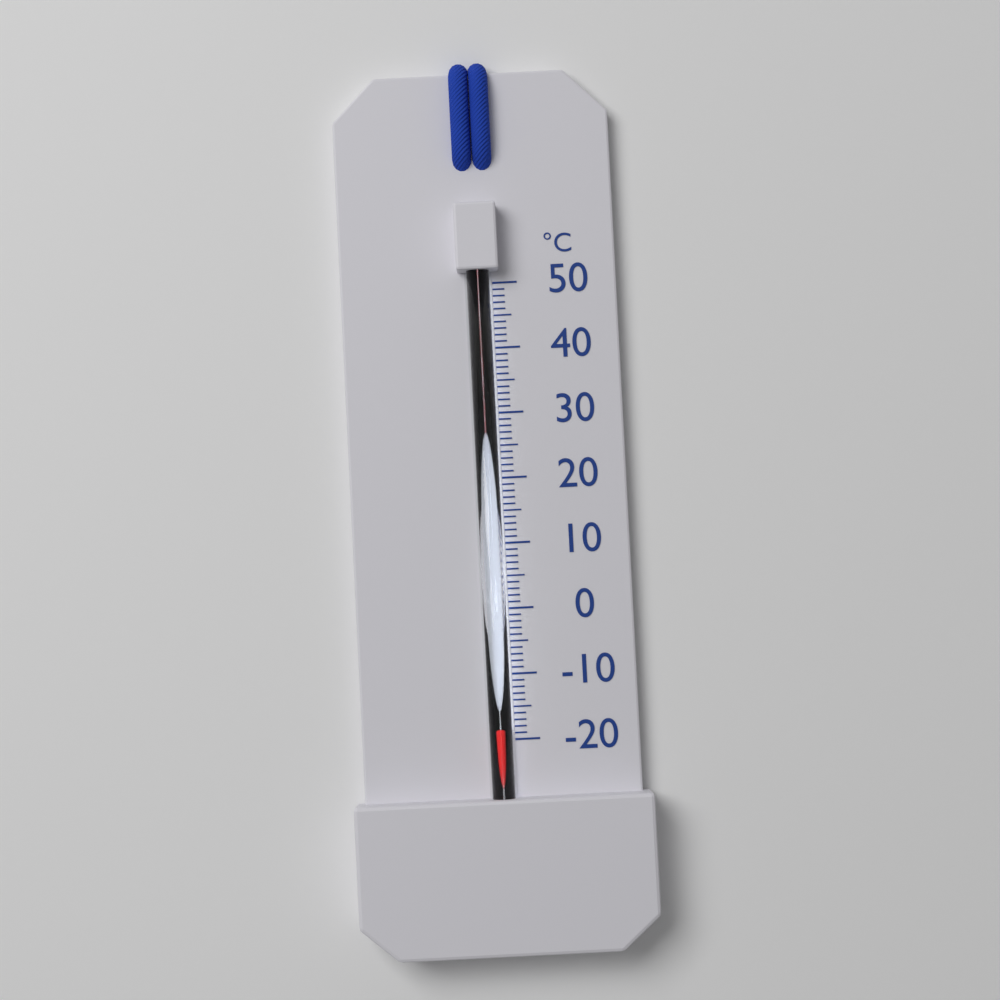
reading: -18 °C
